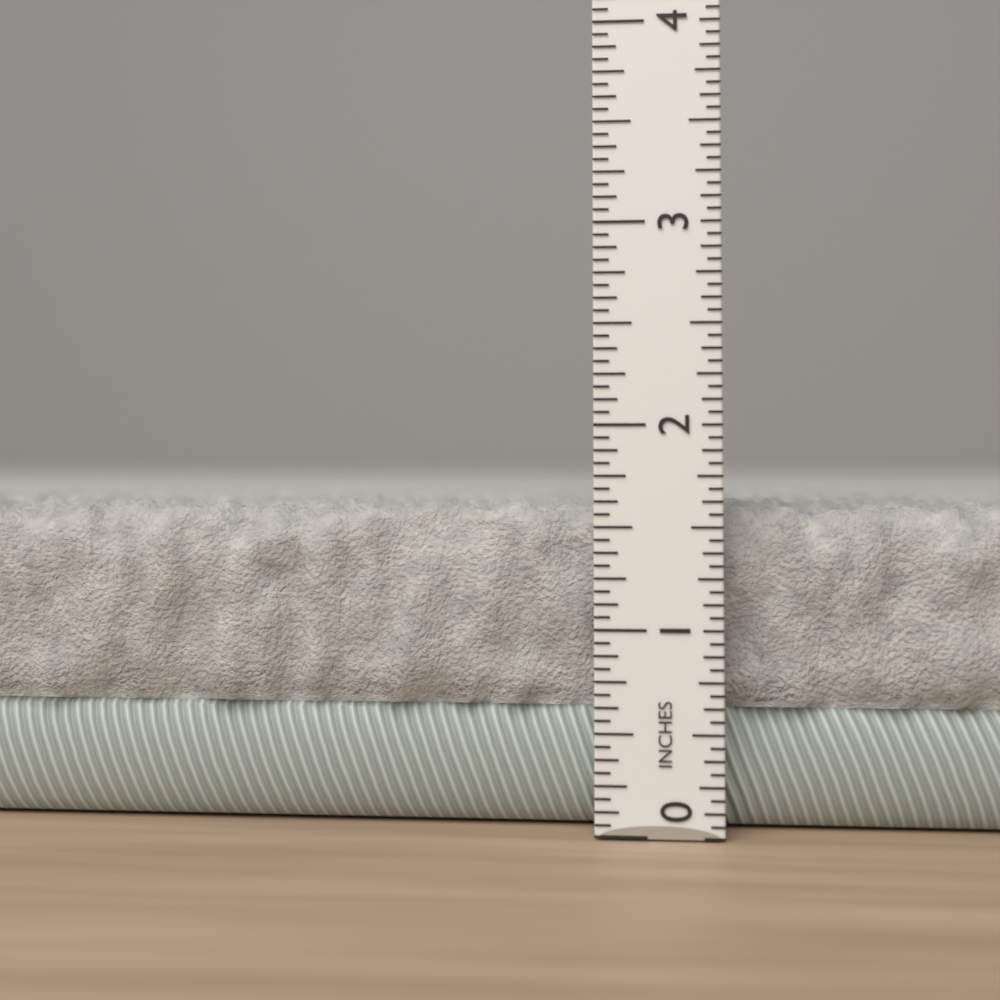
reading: 1.6250 in
